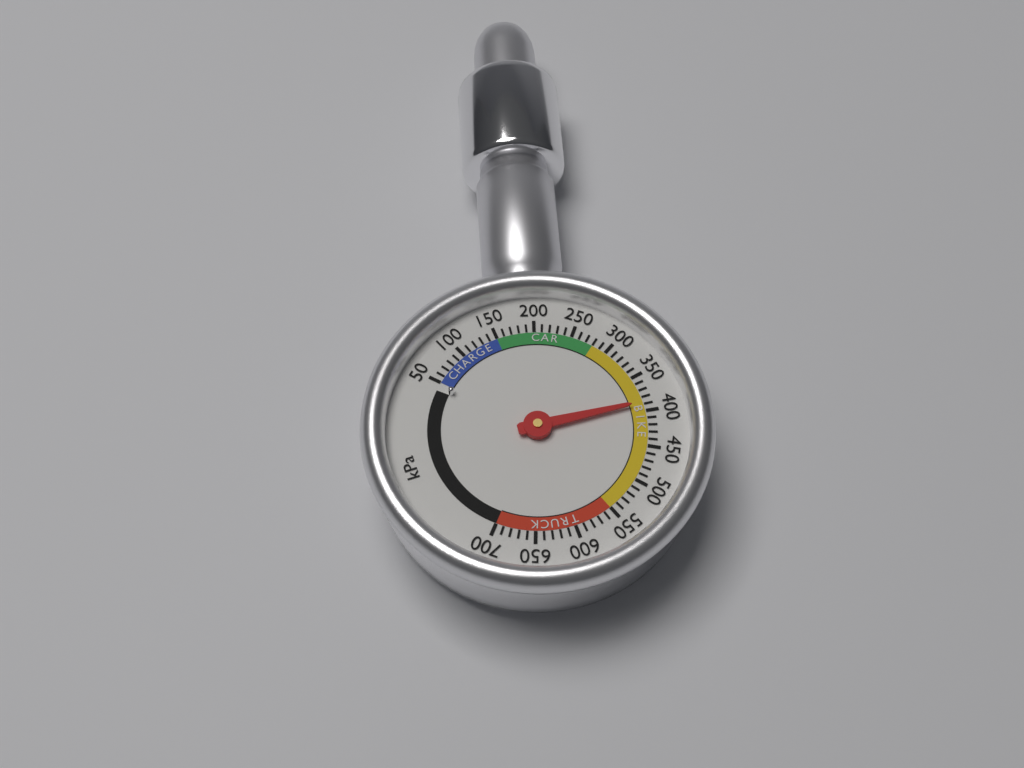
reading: 390 kPa
